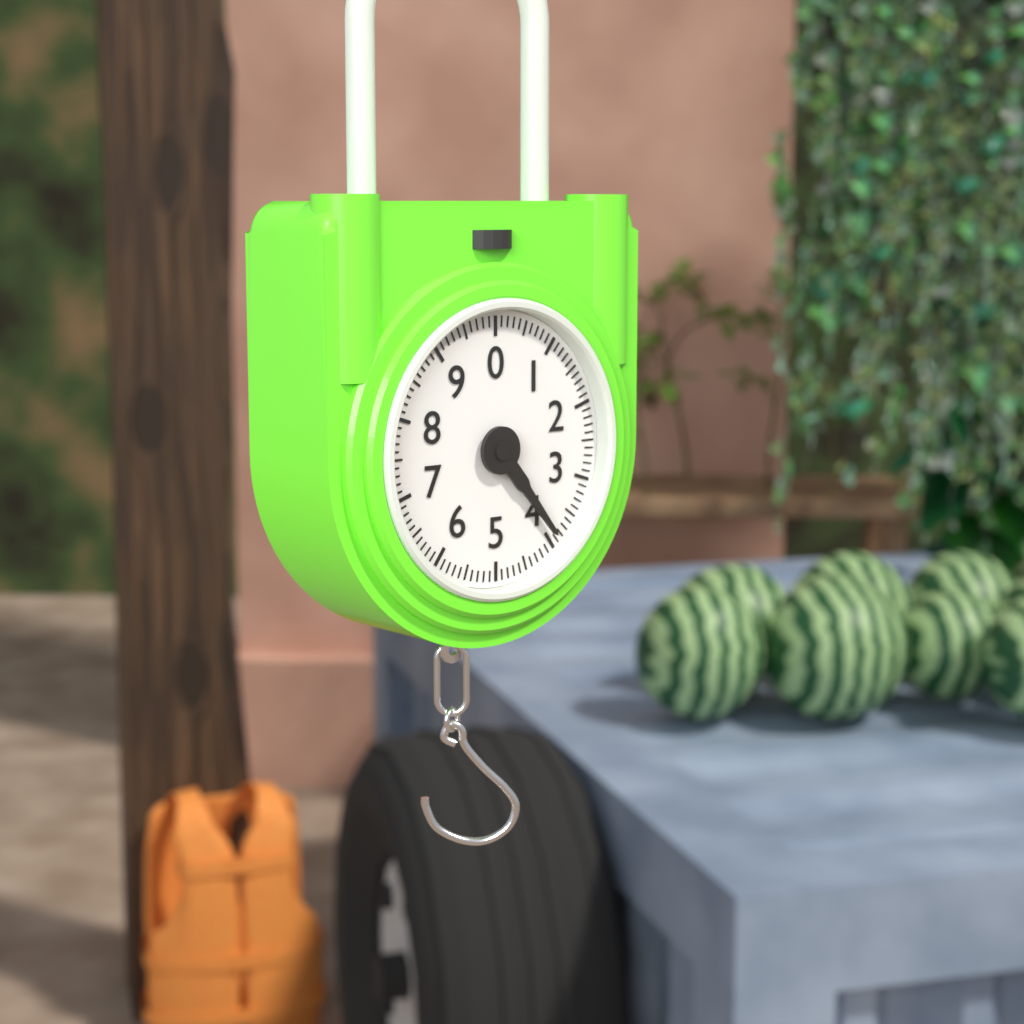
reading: 3.9 (no unit)
